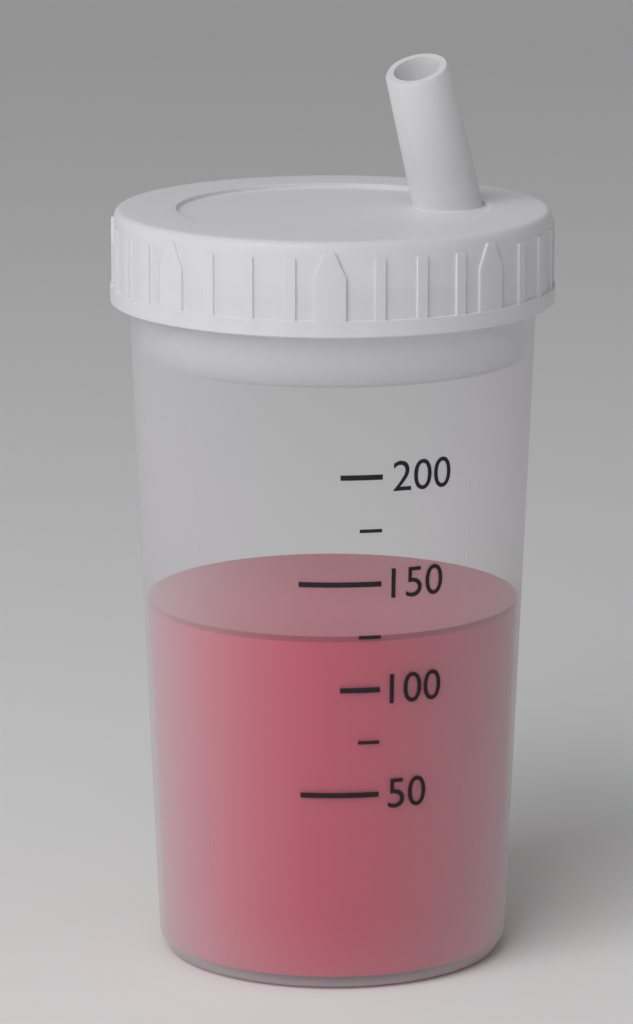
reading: 125 (no unit)
